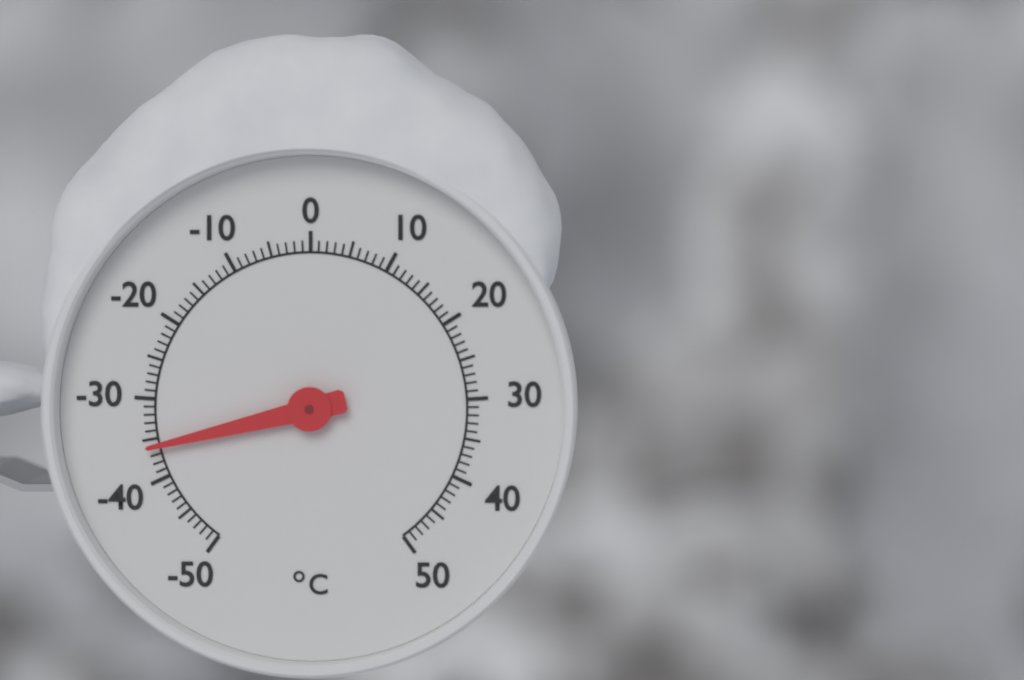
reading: -36 °C
